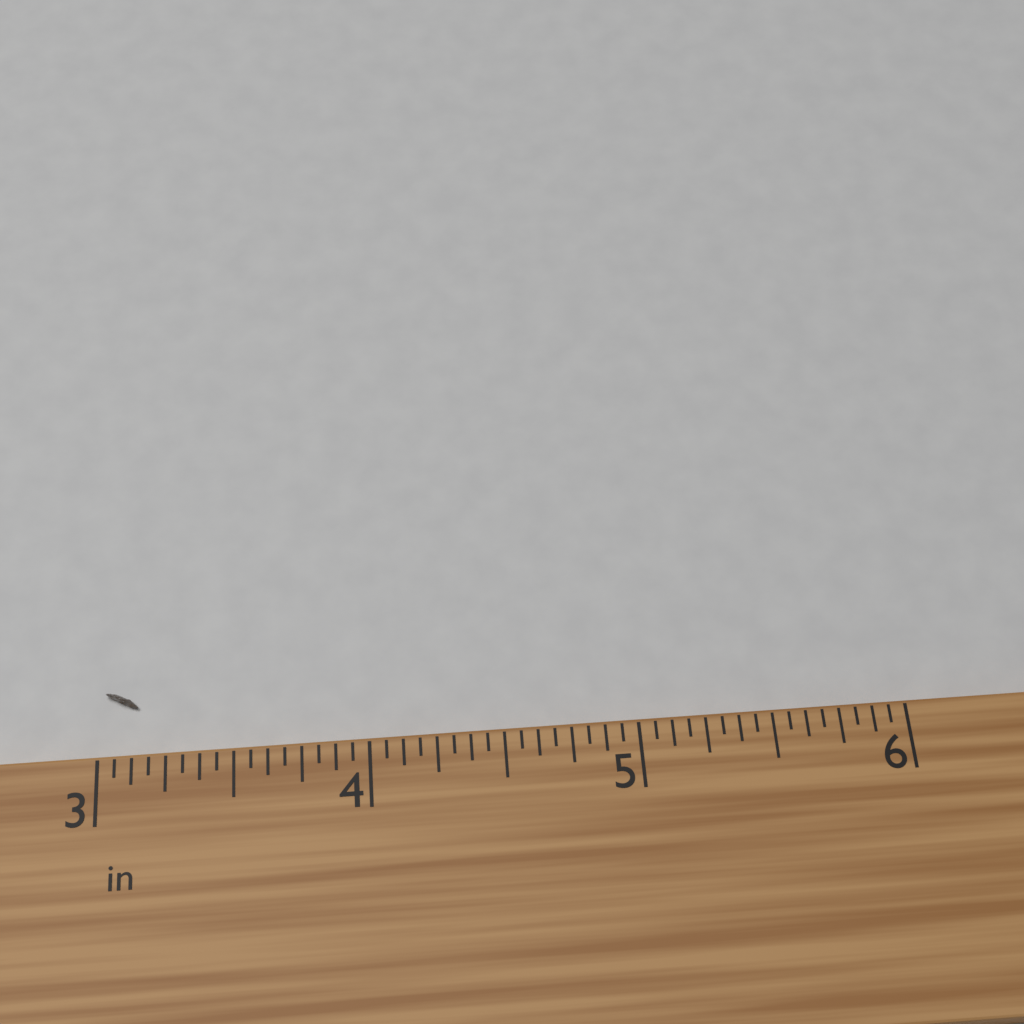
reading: 3.1250 in
